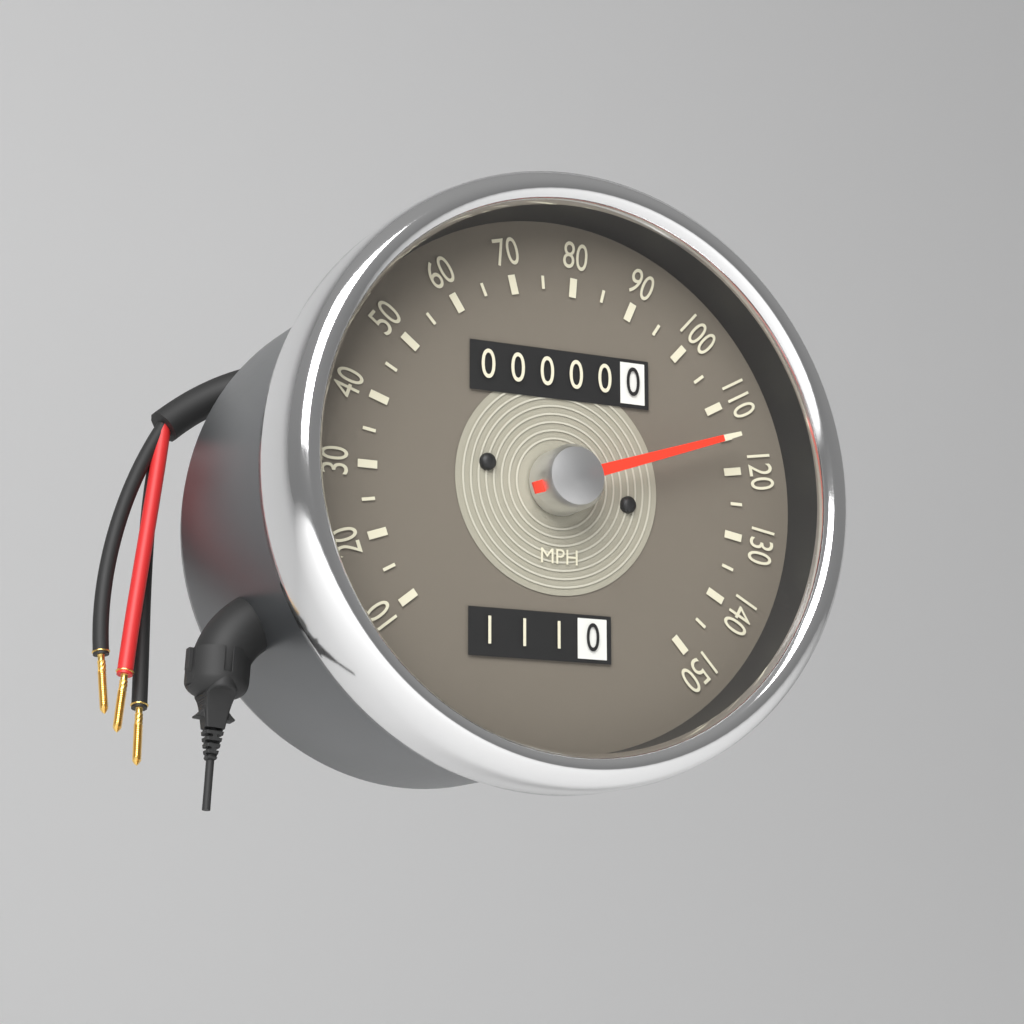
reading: 115 MPH
